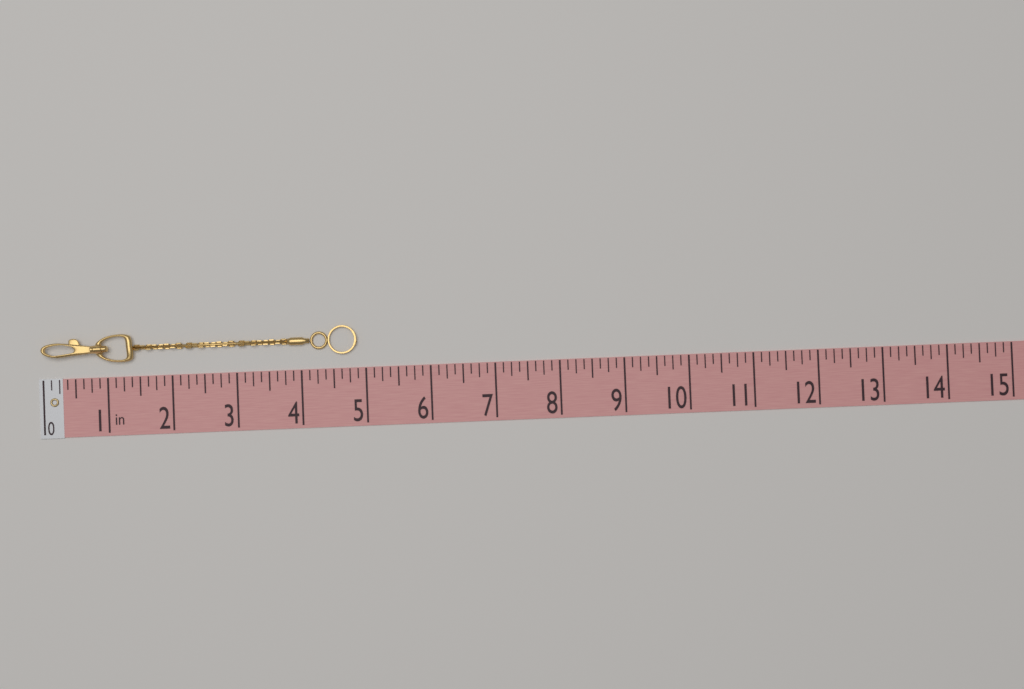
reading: 4.875 in
